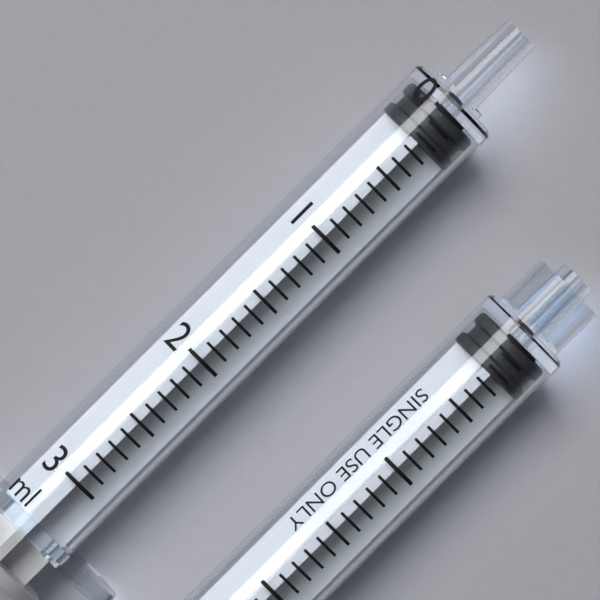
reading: 0.0 ml
